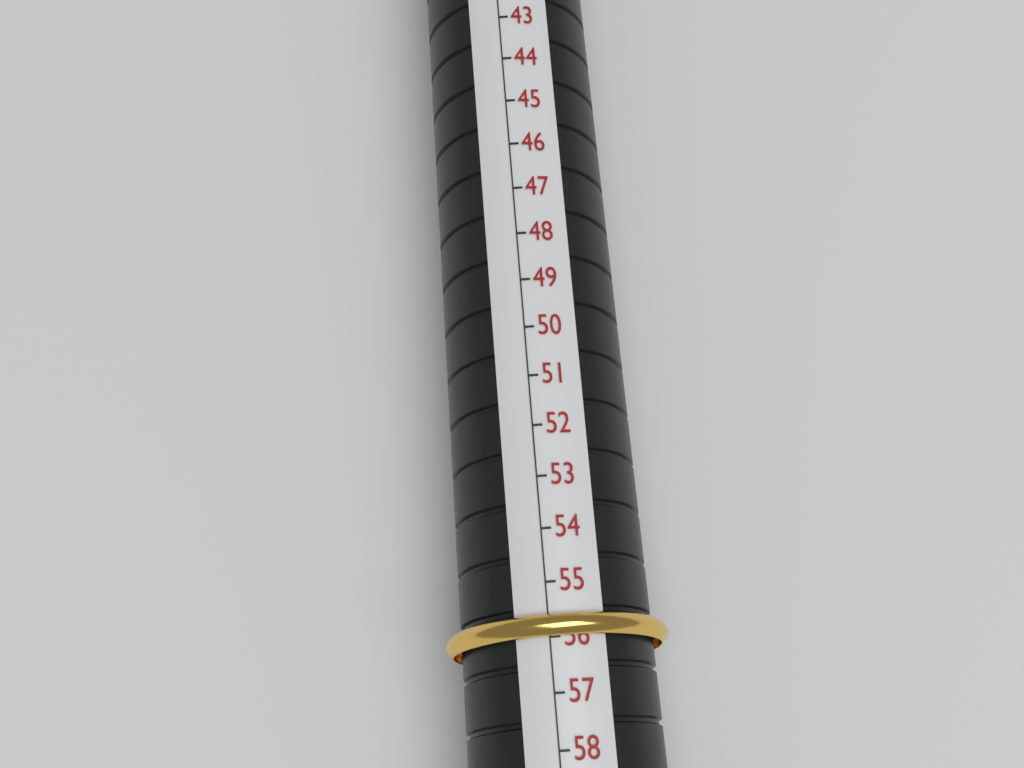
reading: 56 (no unit)
